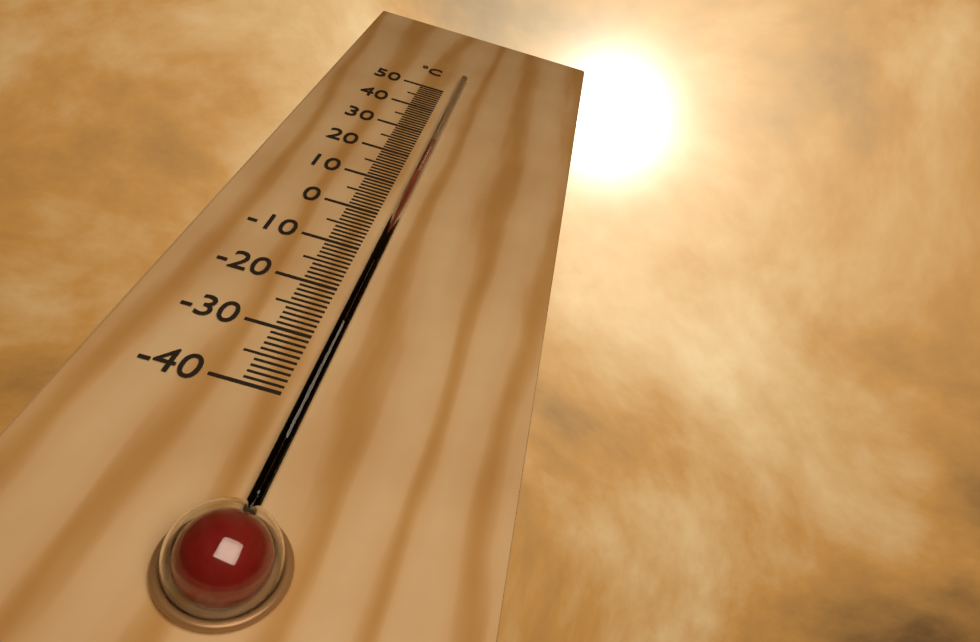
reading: 26 °C
